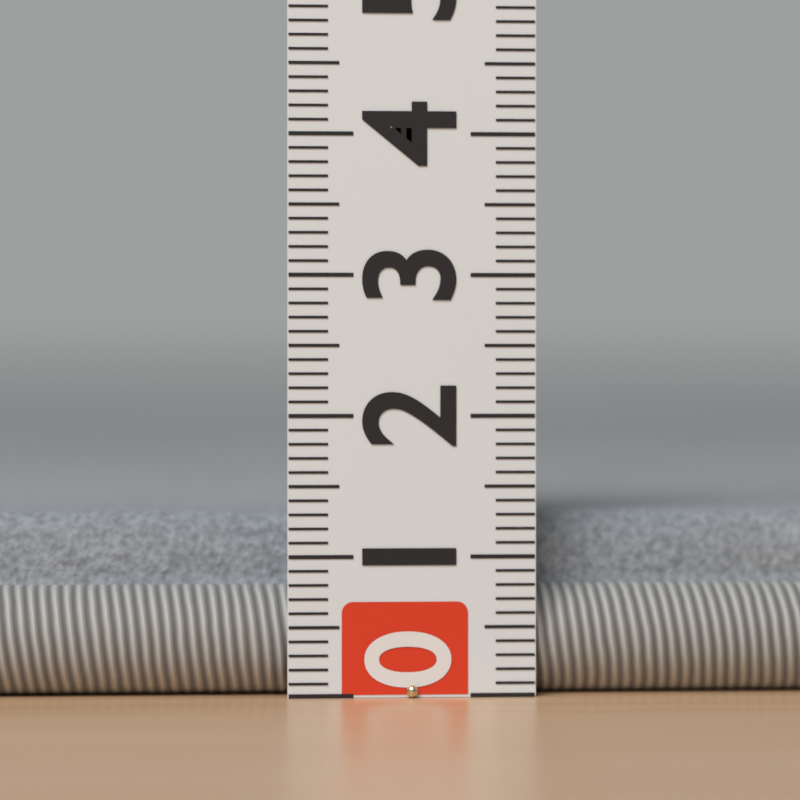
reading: 1.3 (no unit)
